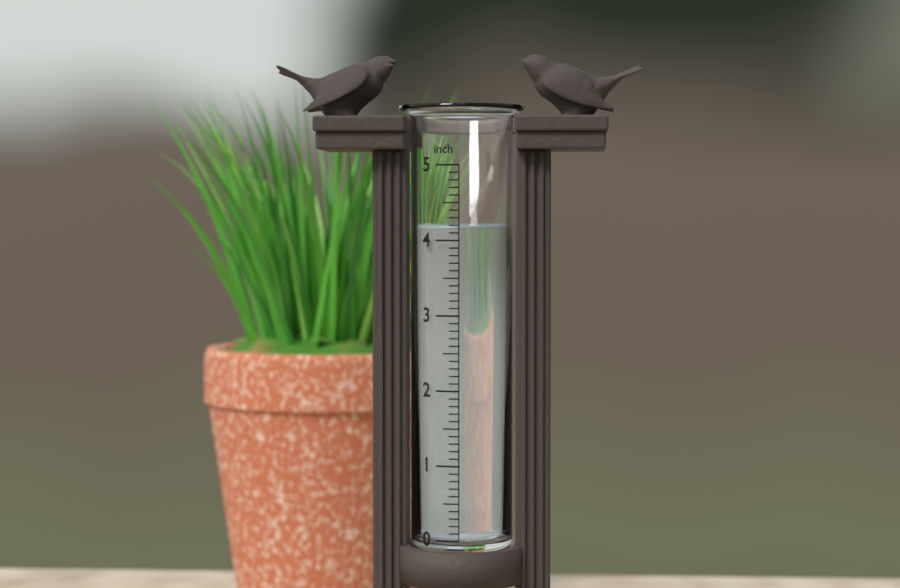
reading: 4.2 inch
